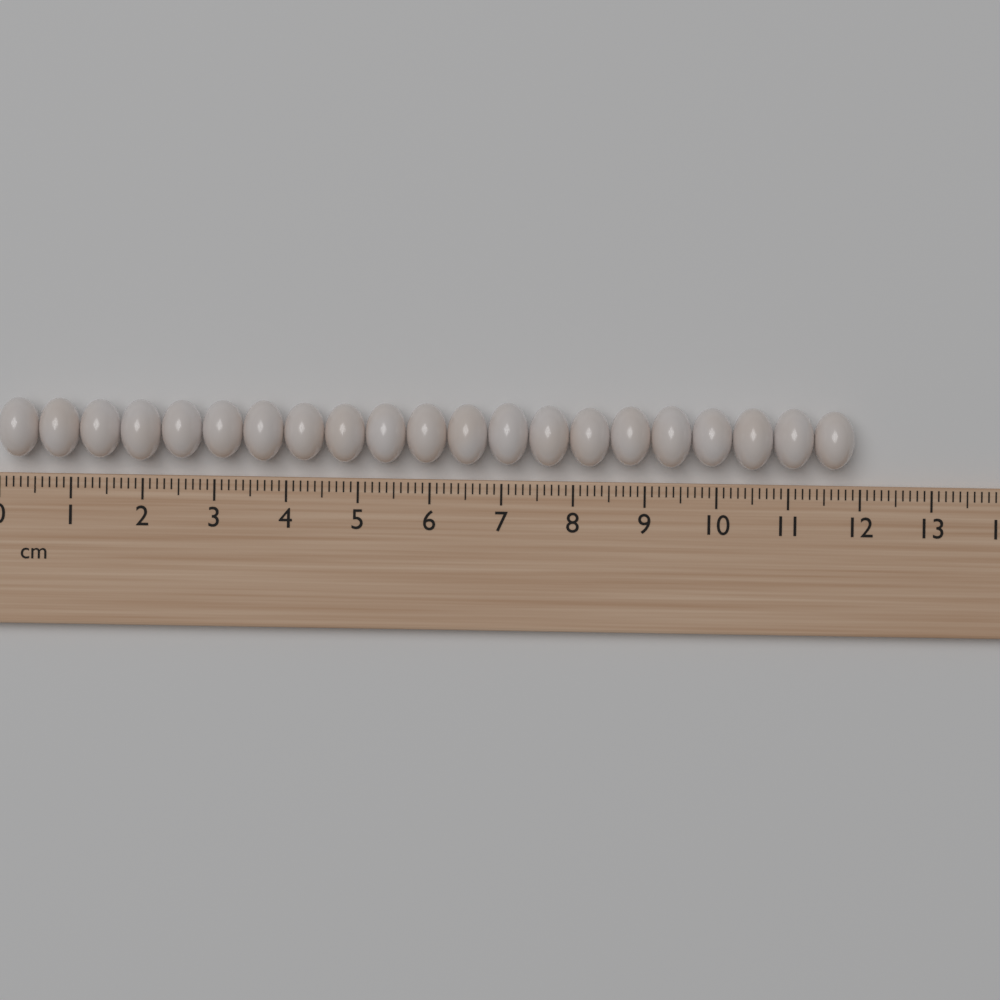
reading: 11.9 cm
